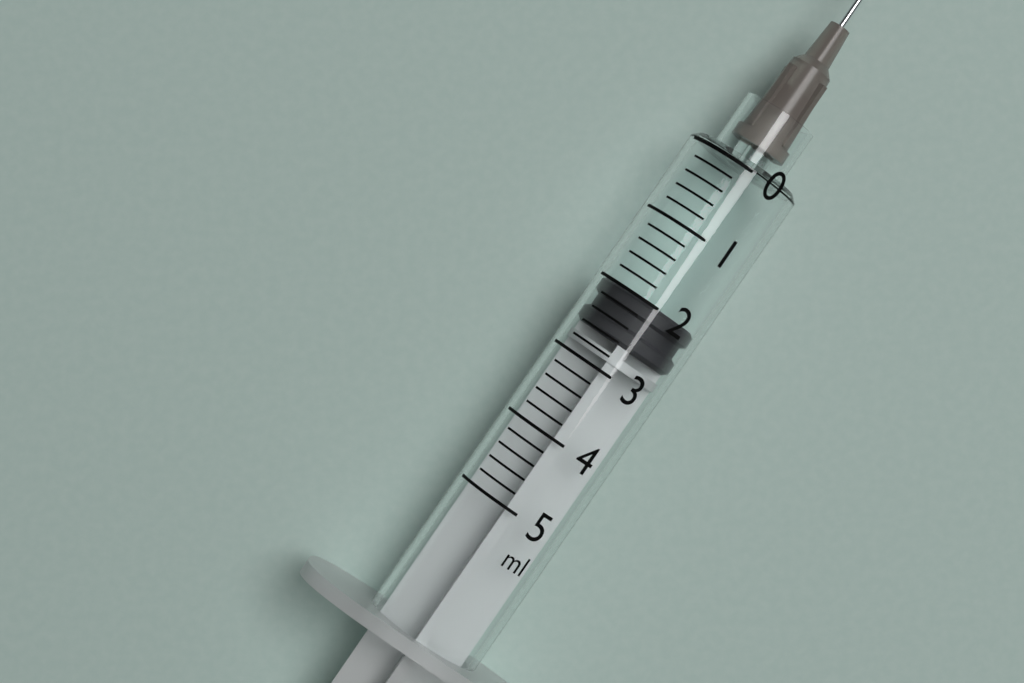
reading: 2.0 ml
